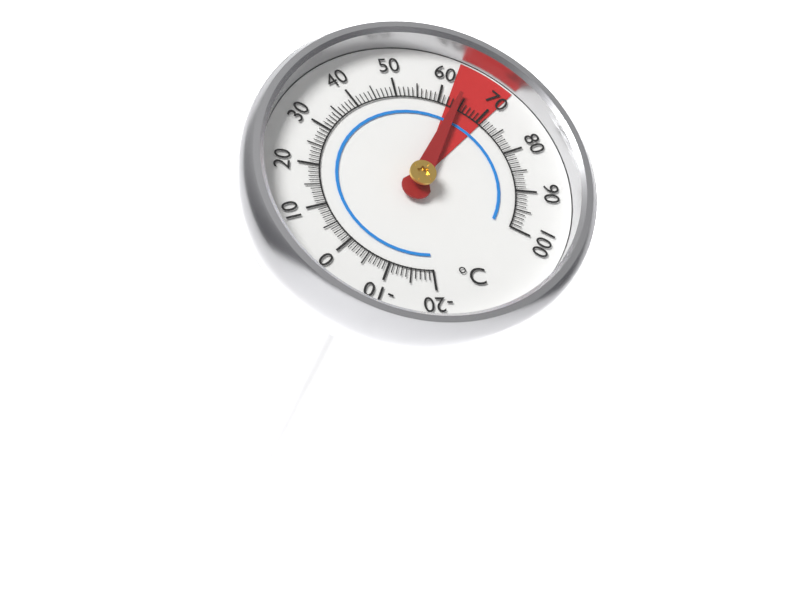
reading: 64 °C
